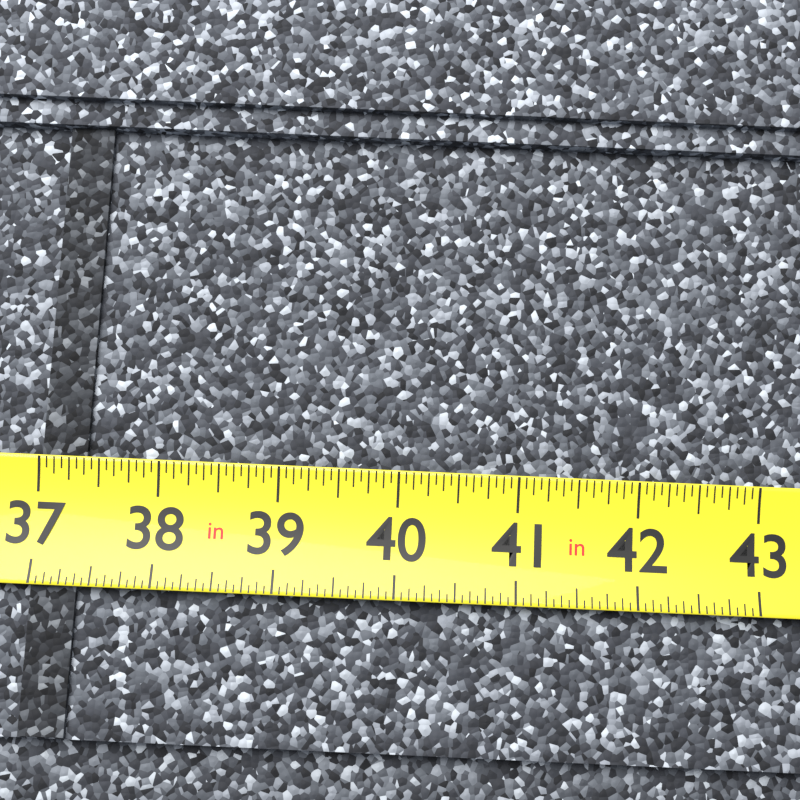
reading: 37.3750 in
